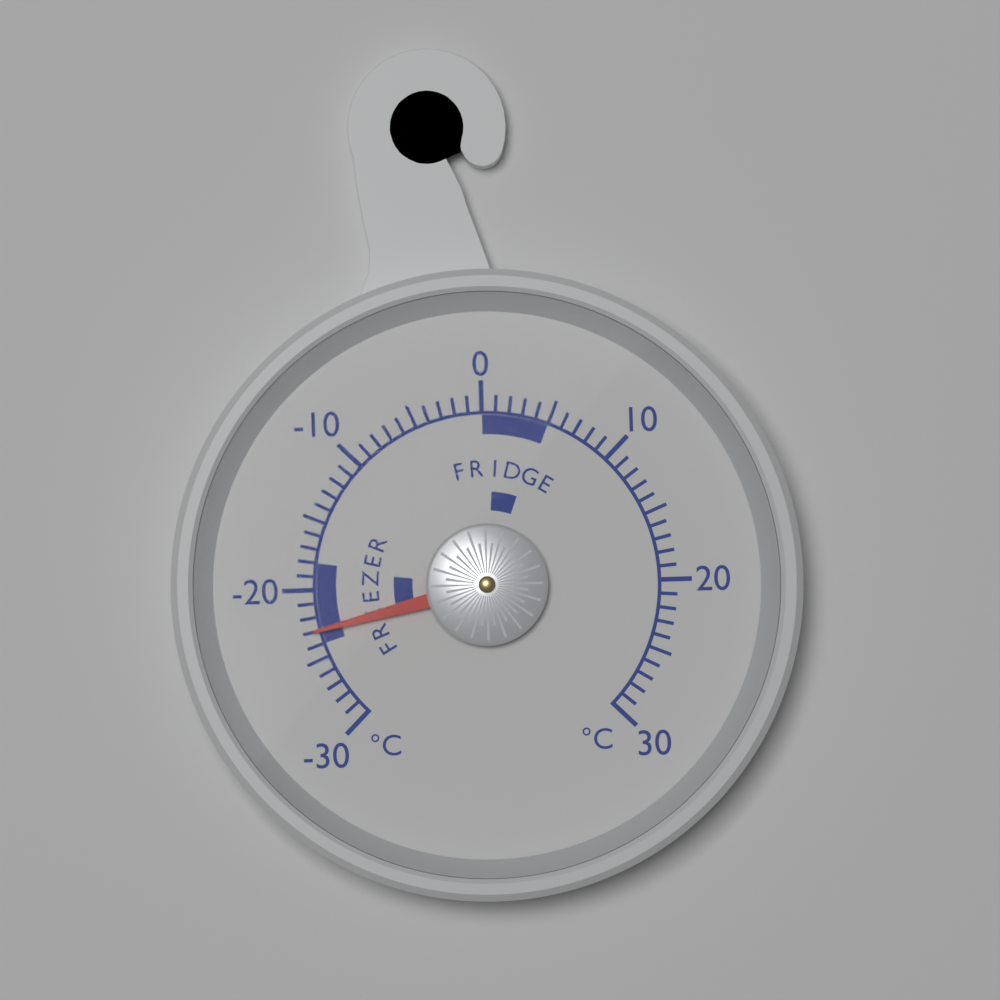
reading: -23 °C
